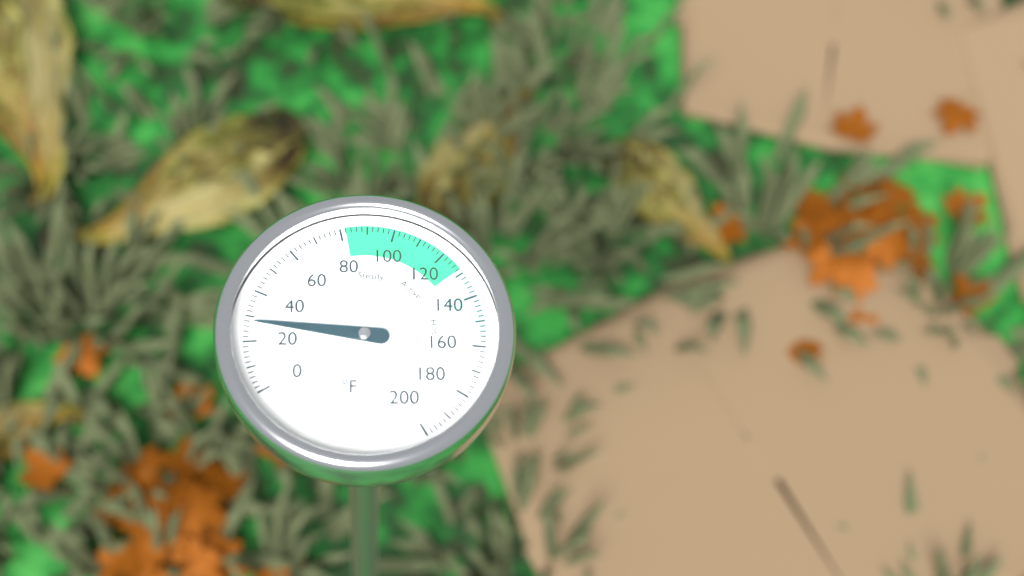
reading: 28 °F
